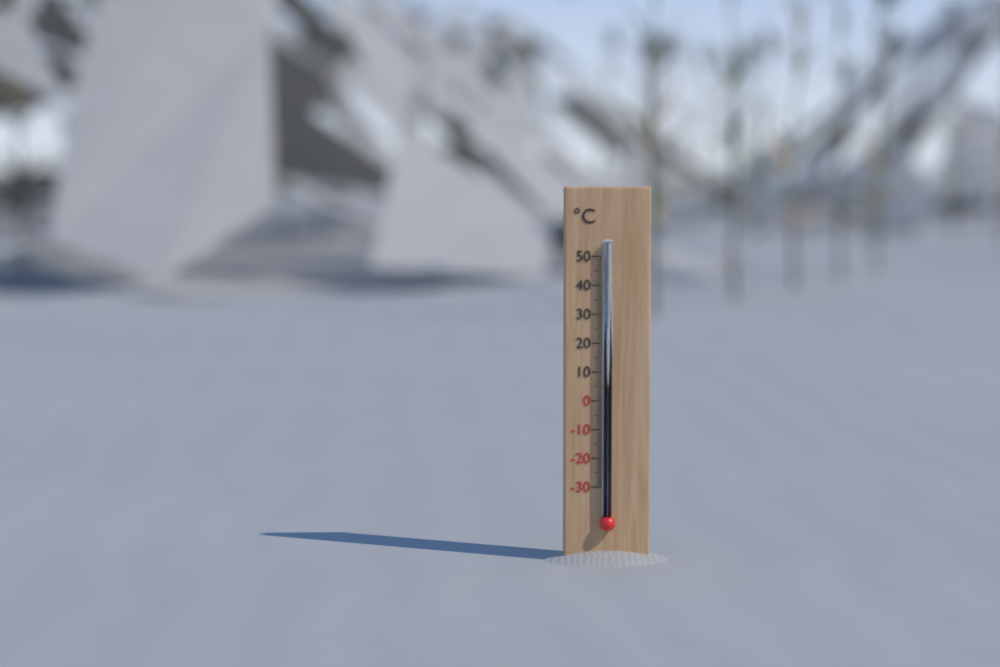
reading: 6 °C
